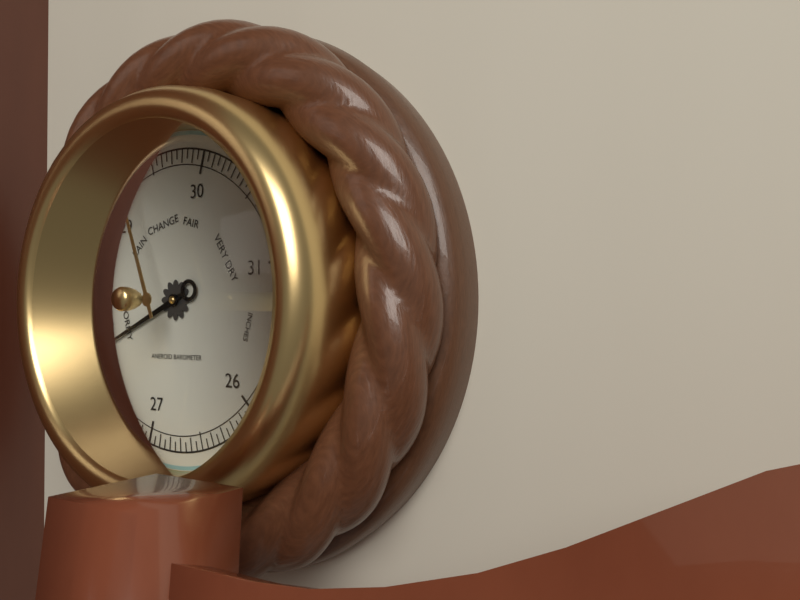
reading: 27.85 inHg
